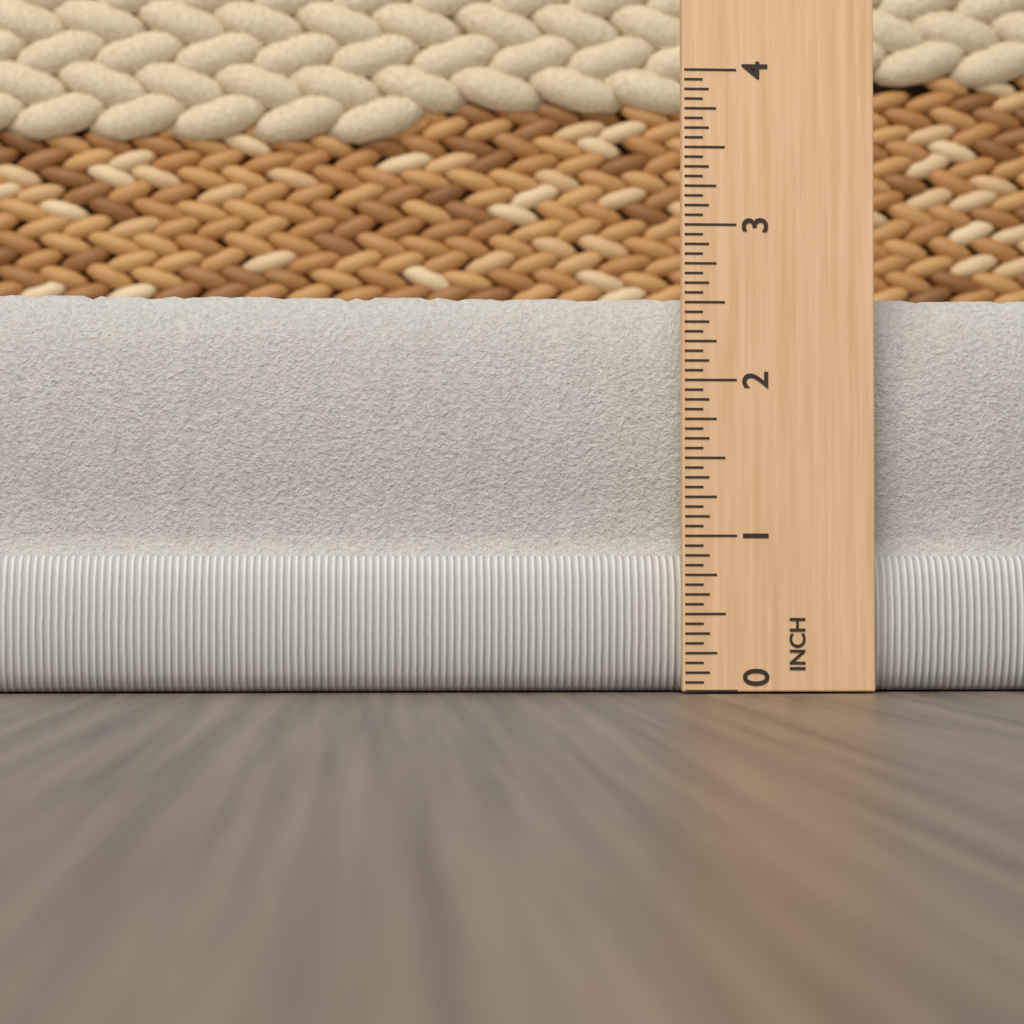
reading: 2.5625 in
